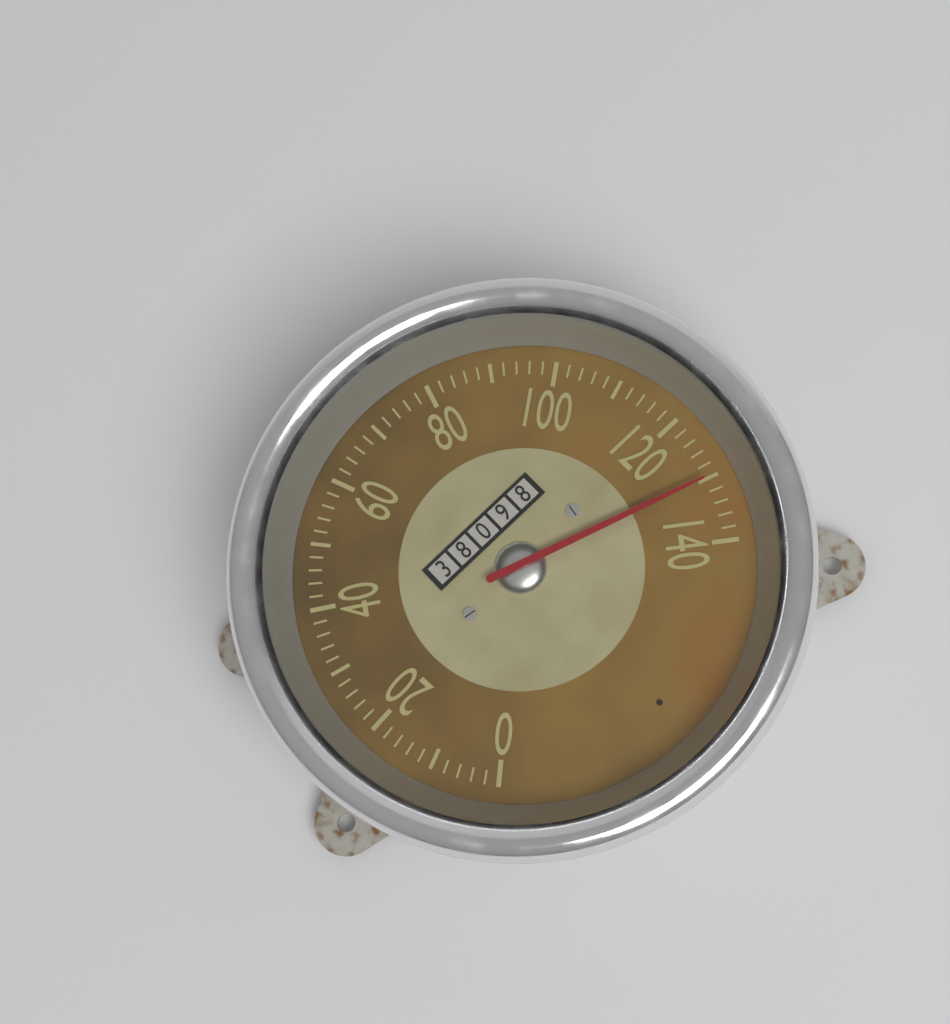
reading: 130 (no unit)
